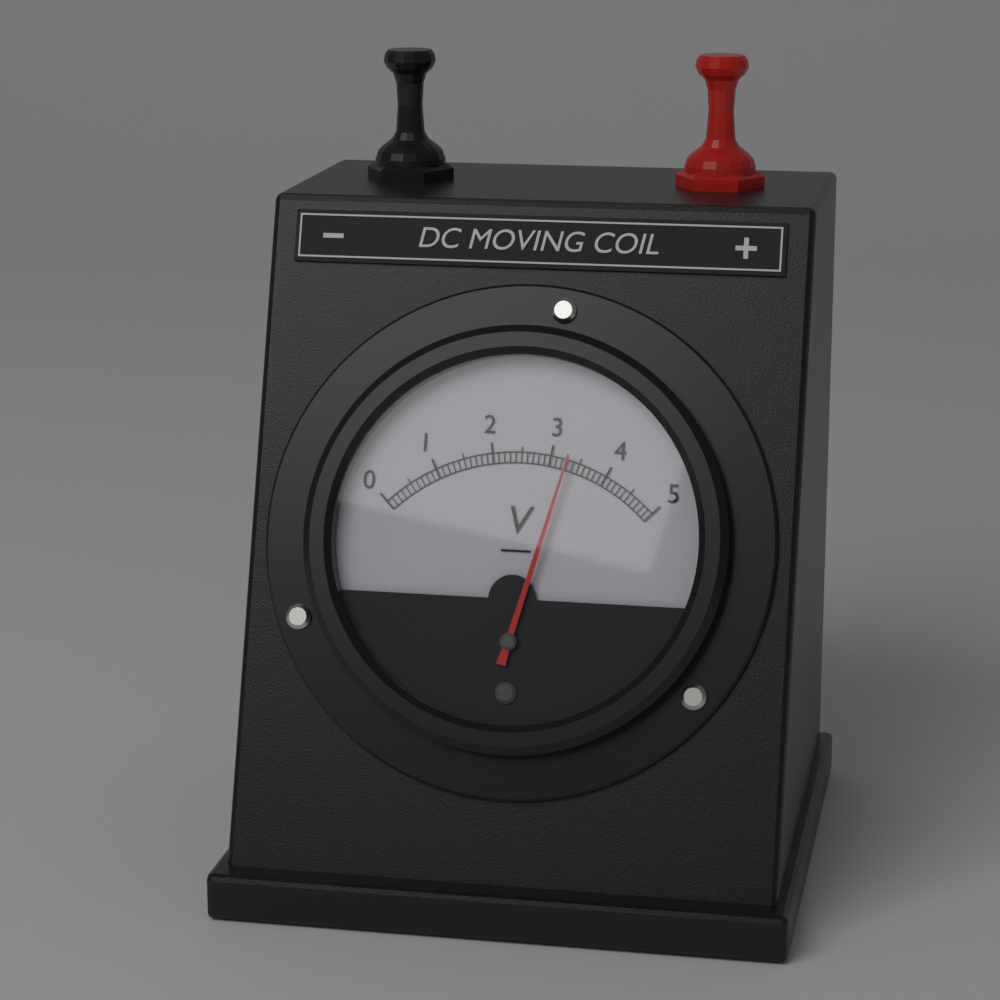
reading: 3.3 V
